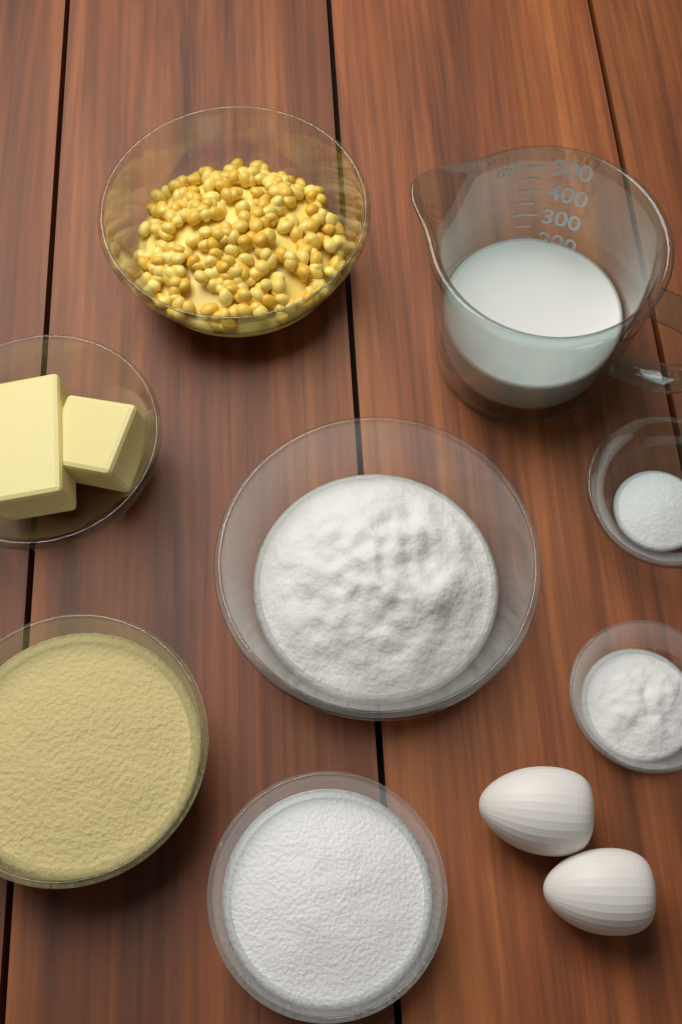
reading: 200 ml
